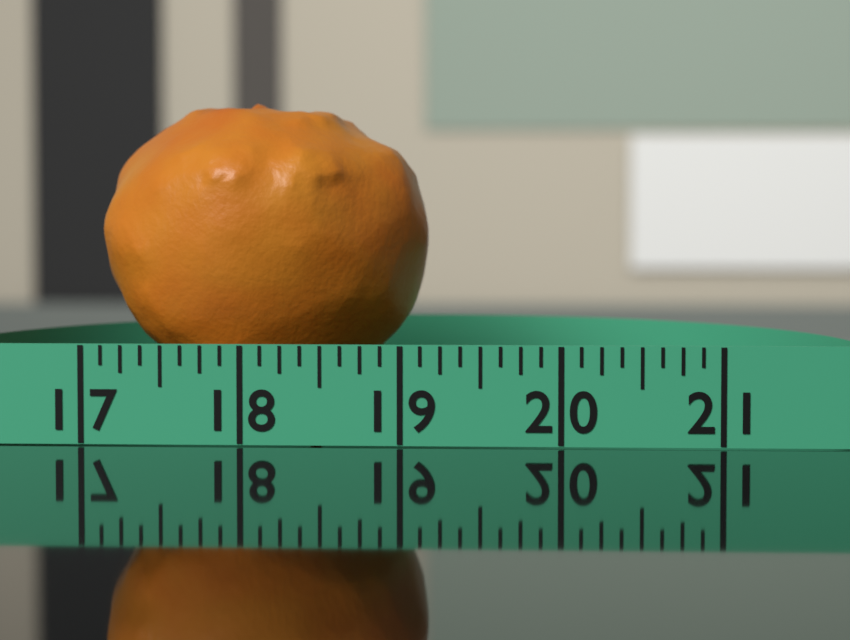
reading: 19.125 (no unit)
